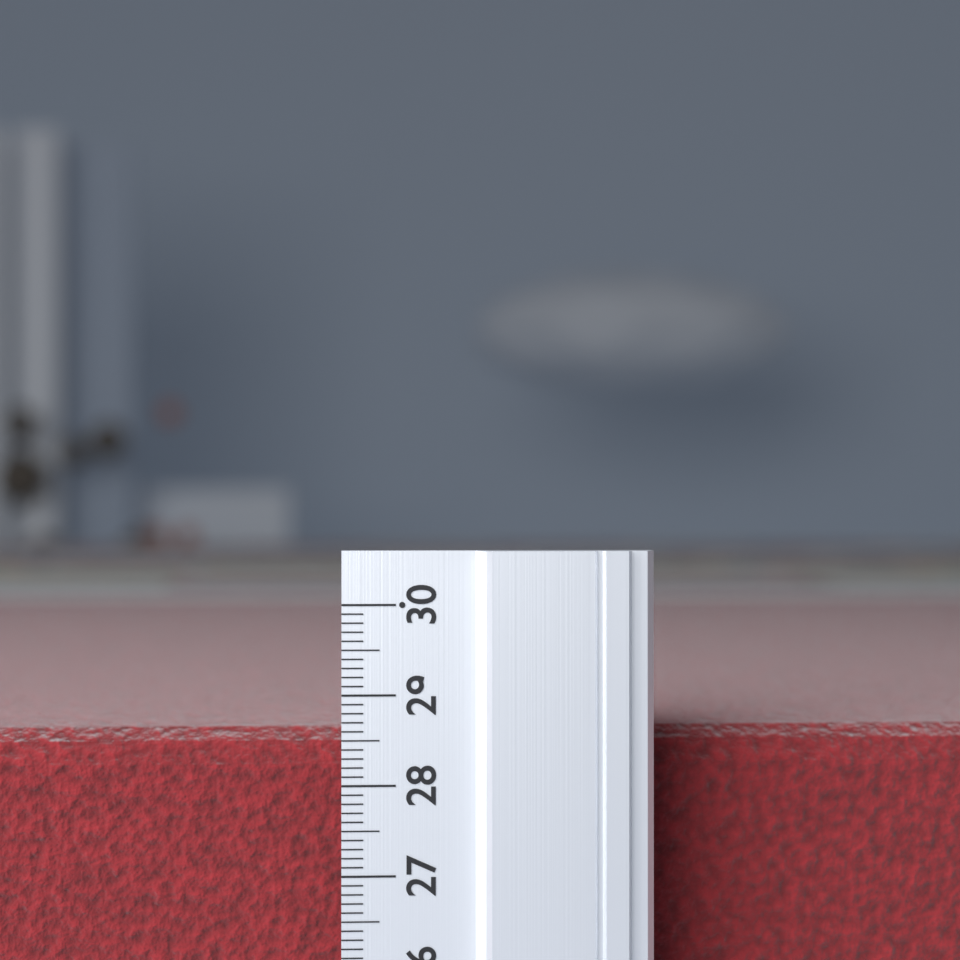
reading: 28.5 (no unit)
